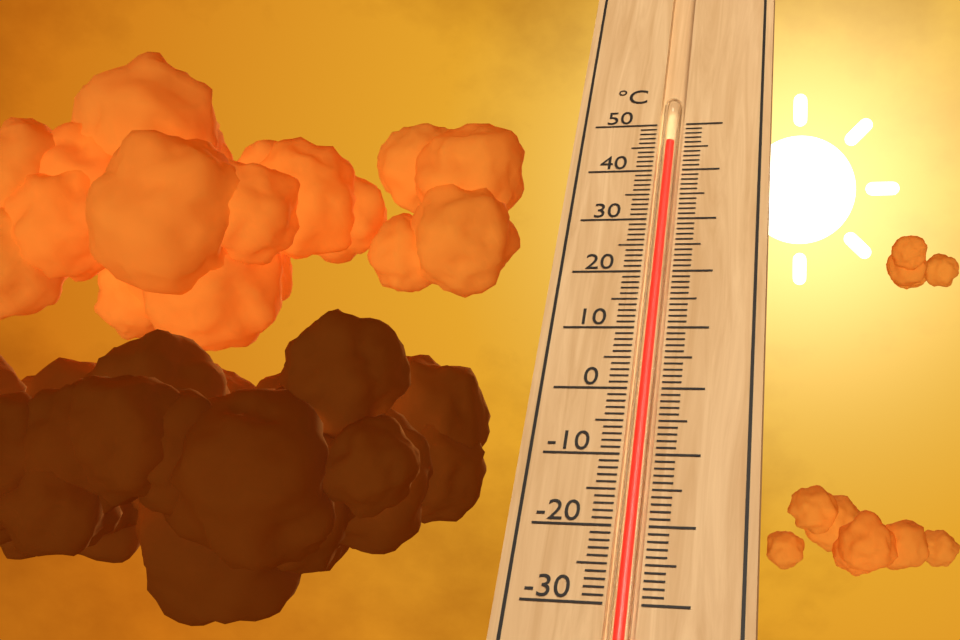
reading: 46 °C
